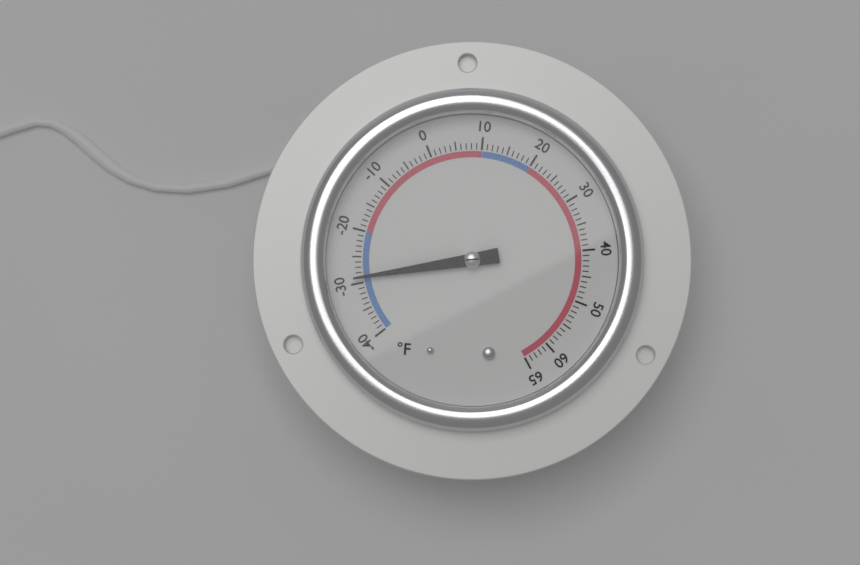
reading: -29 °F
